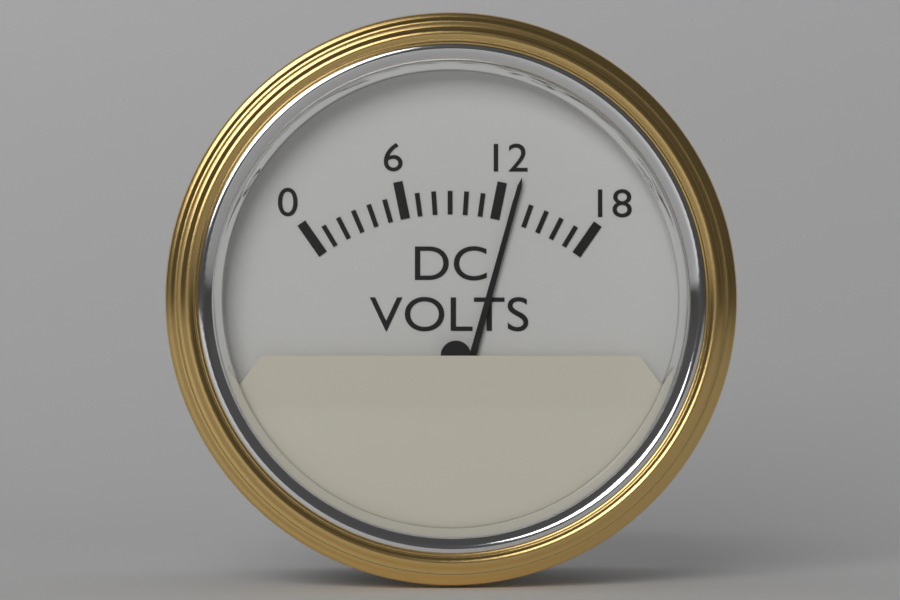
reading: 13 V
